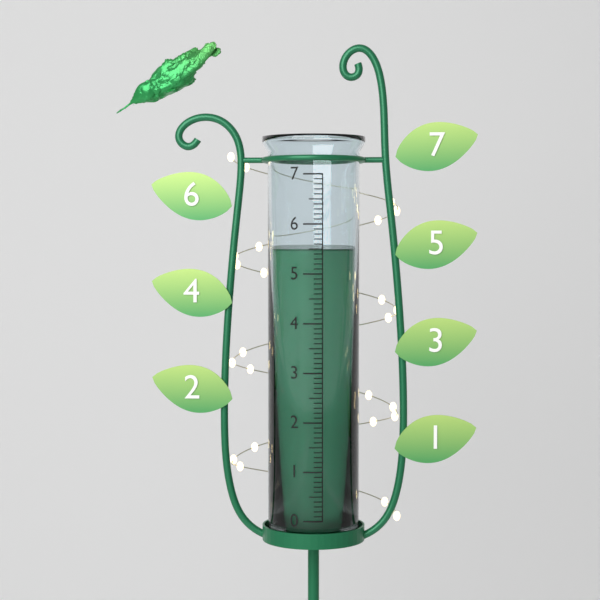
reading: 5.5 (no unit)
